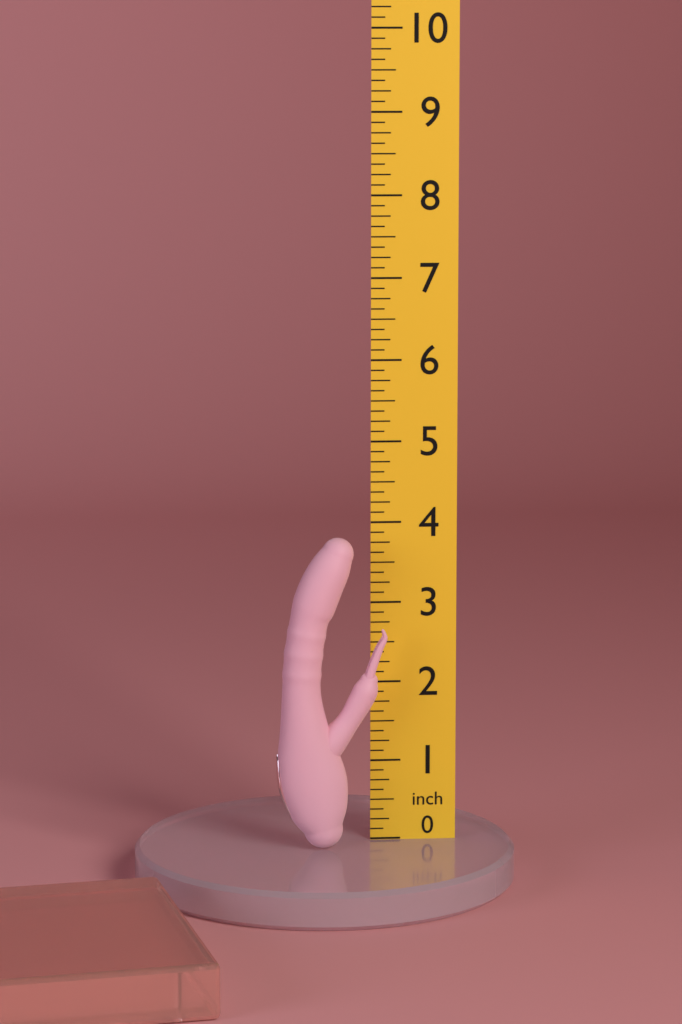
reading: 3.875 inch
